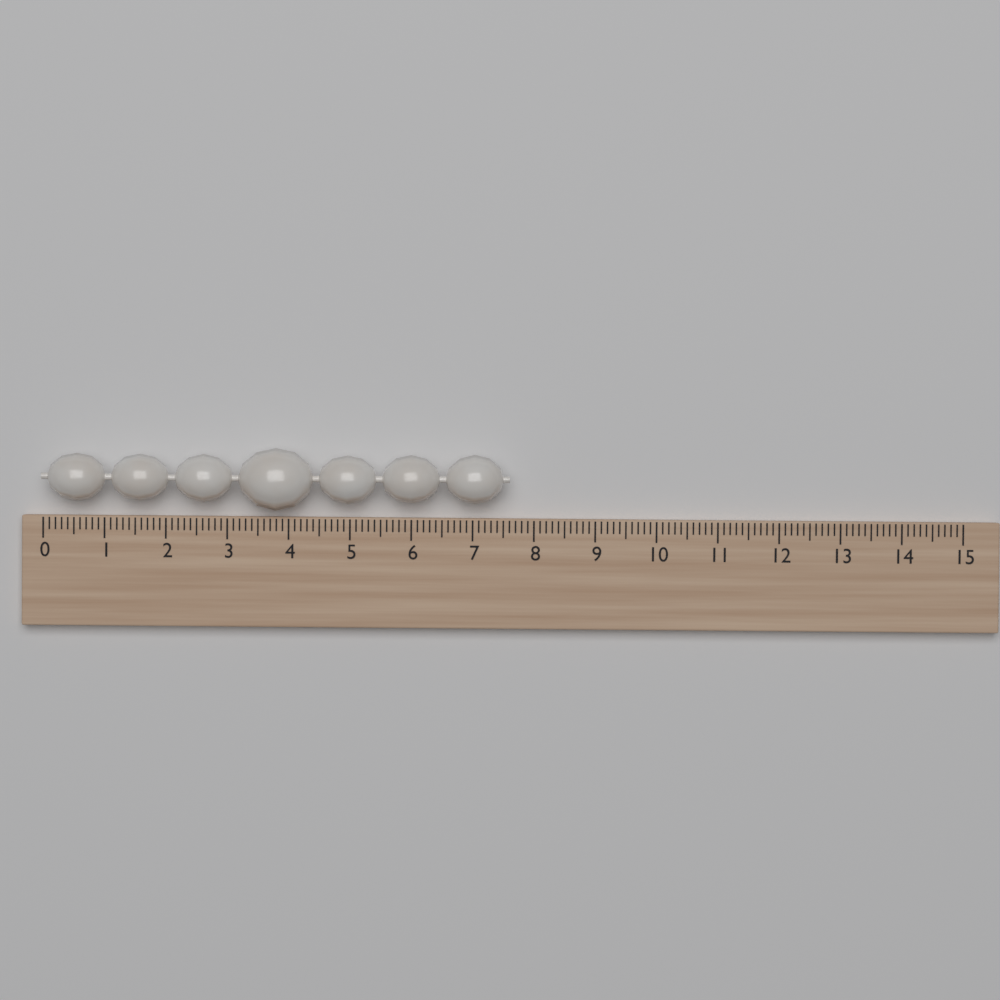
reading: 7.6 (no unit)
